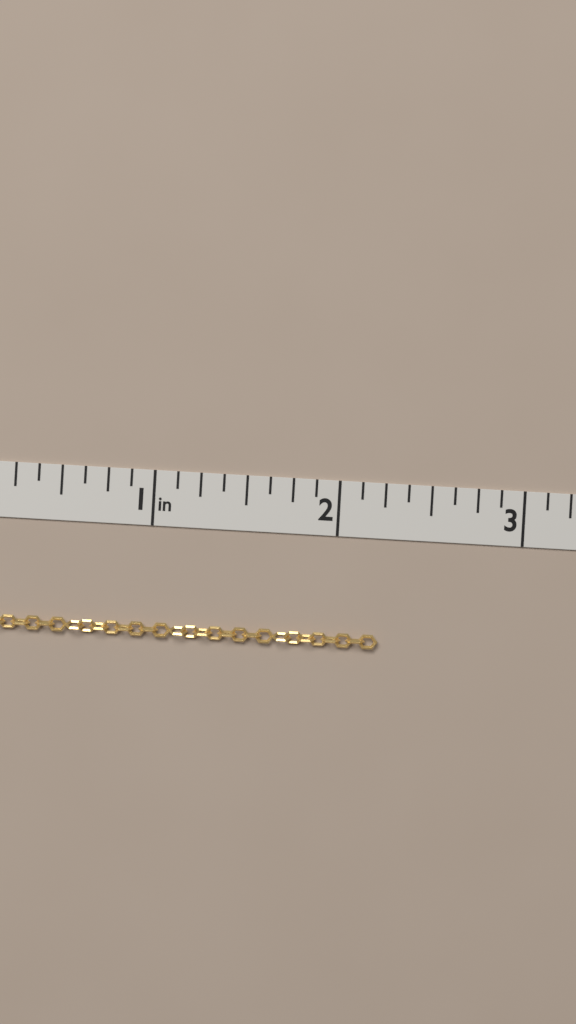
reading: 2.250 in
